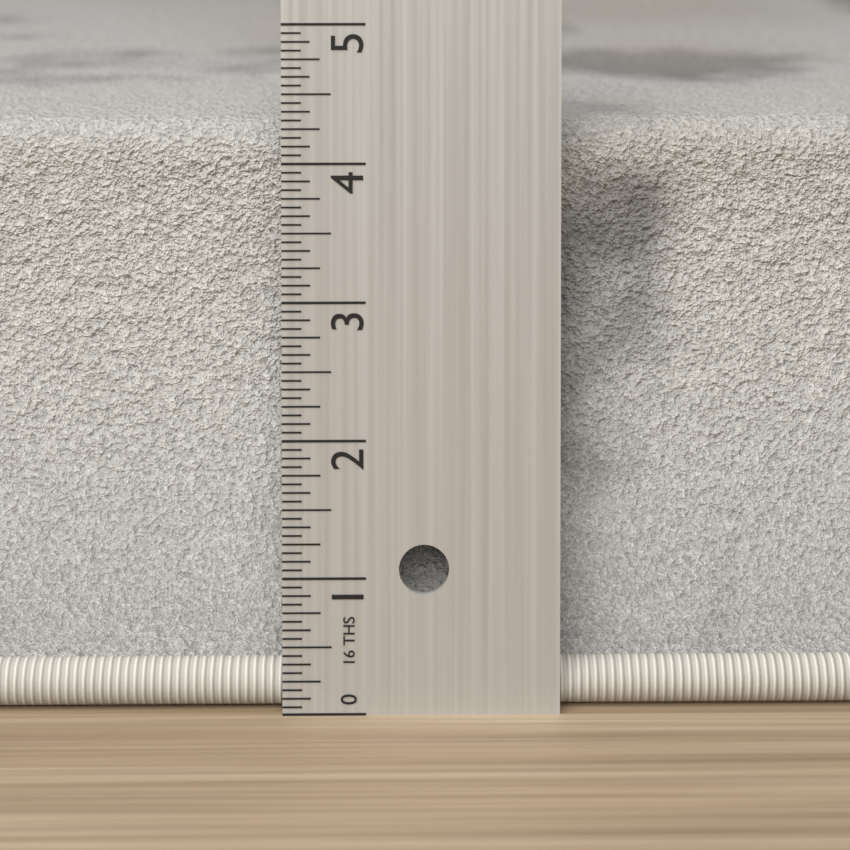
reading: 4.2500 in
